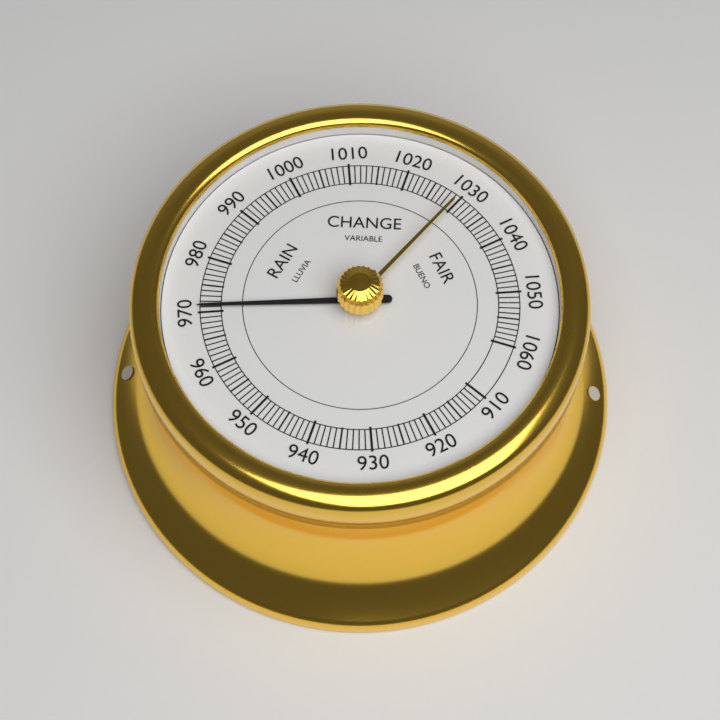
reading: 971 (no unit)
